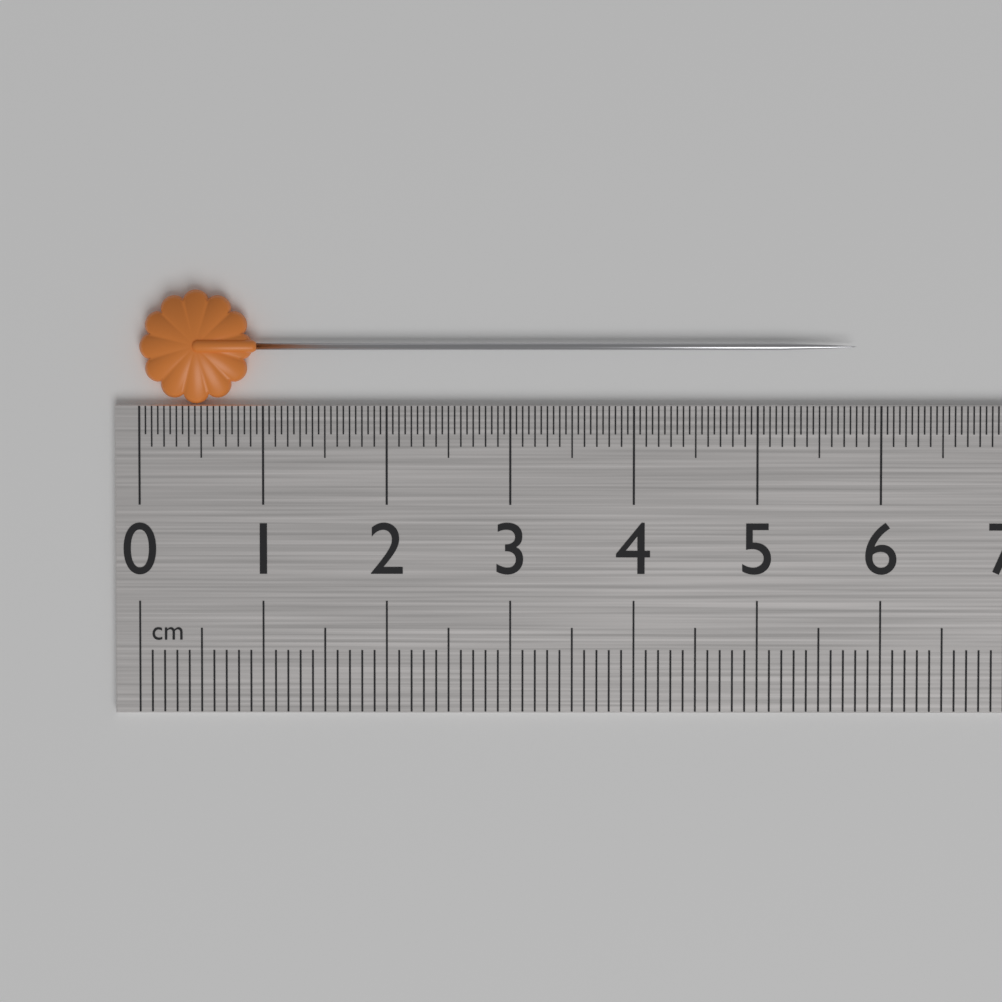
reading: 5.80 cm
